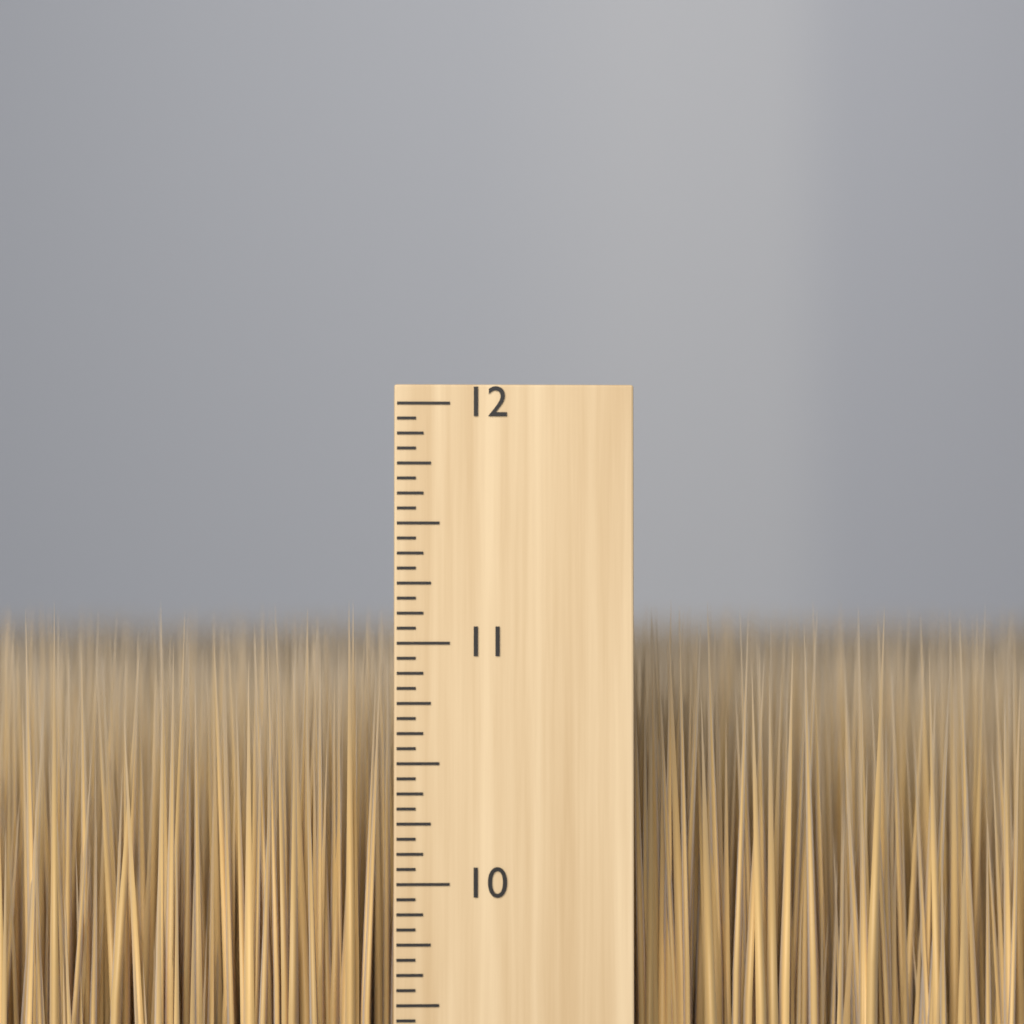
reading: 11.1875 inch
